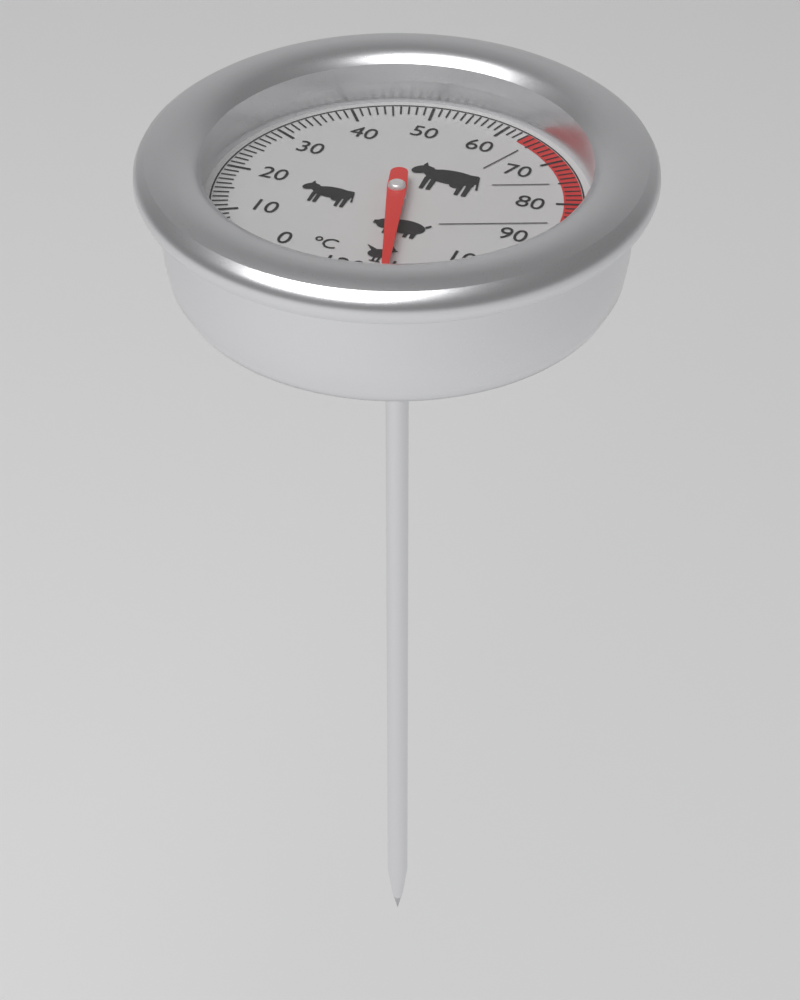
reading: 113 °C
